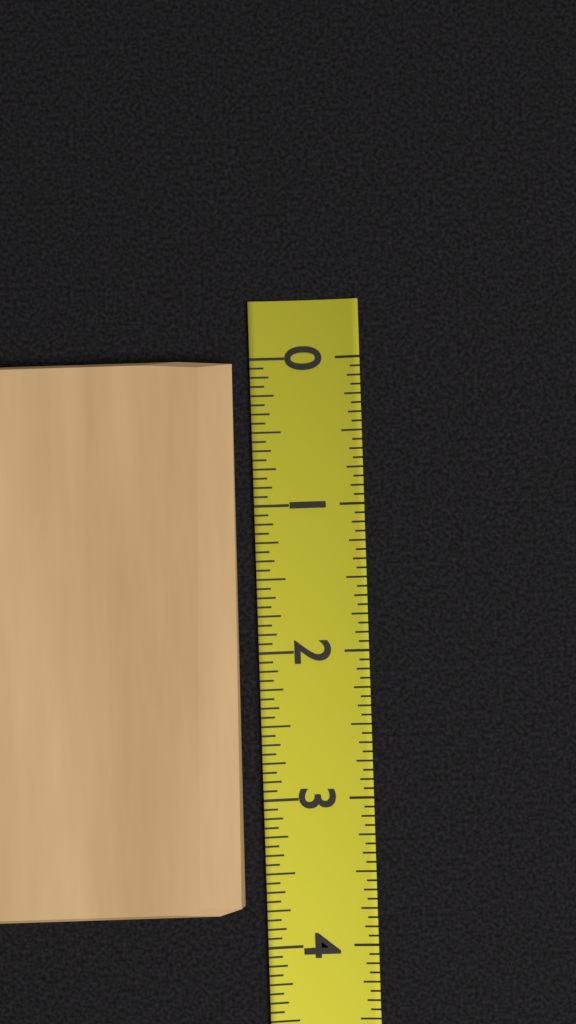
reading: 3.7500 (no unit)
